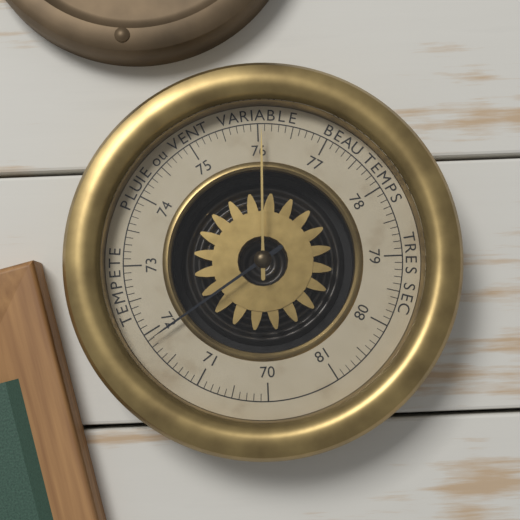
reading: 71.9 (no unit)
